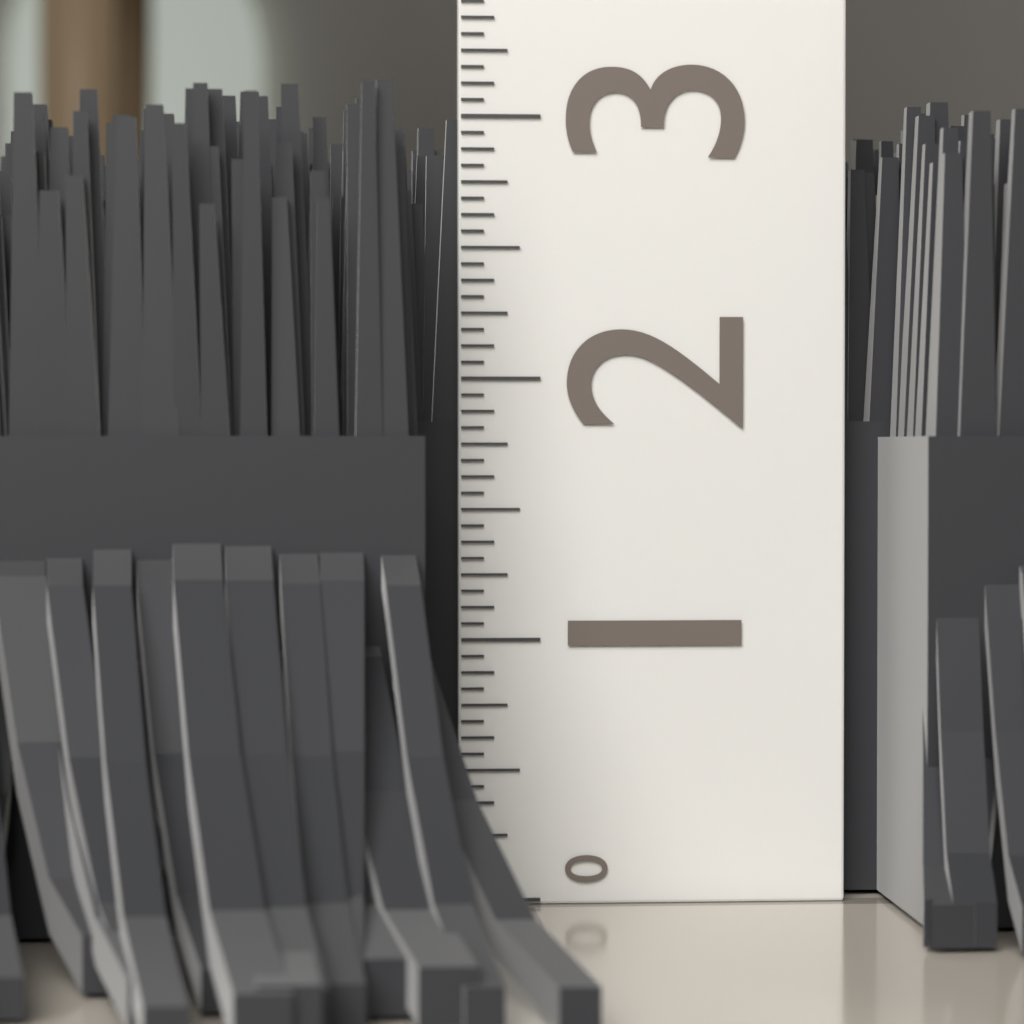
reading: 3.0625 (no unit)
